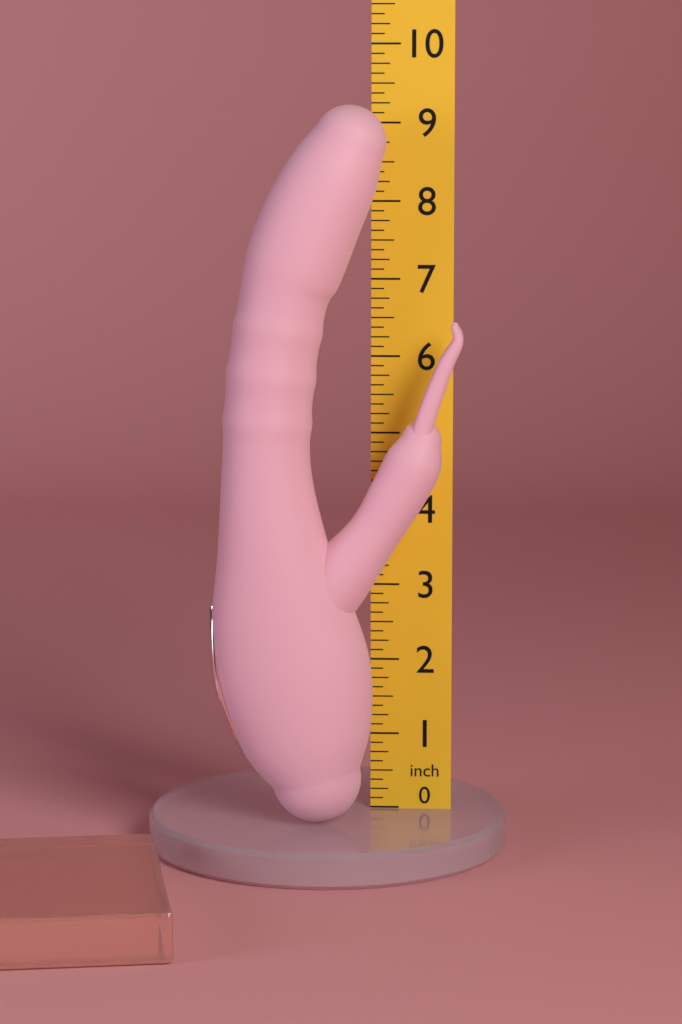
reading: 9.250 inch
